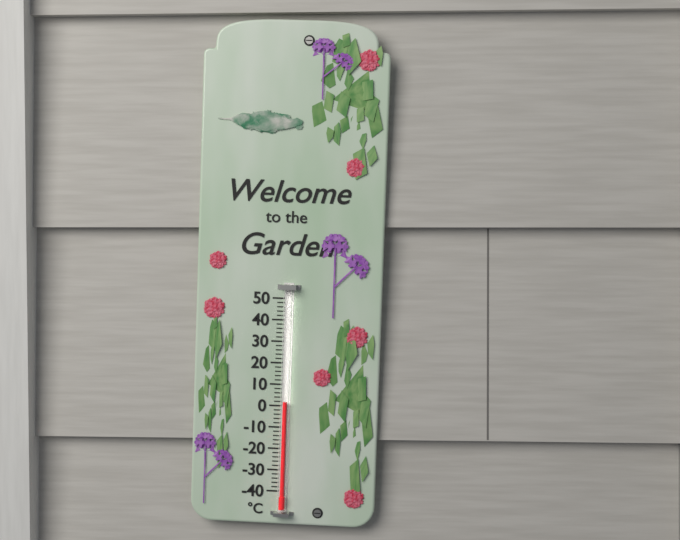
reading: 2 °C
